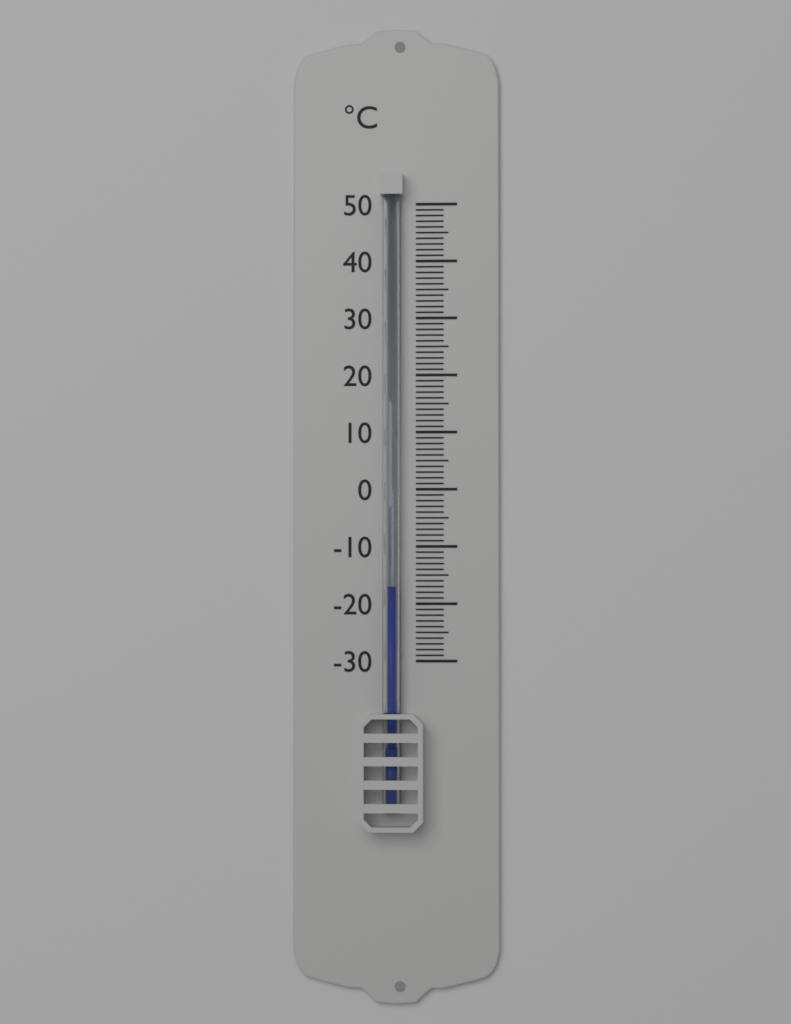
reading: -17 °C
